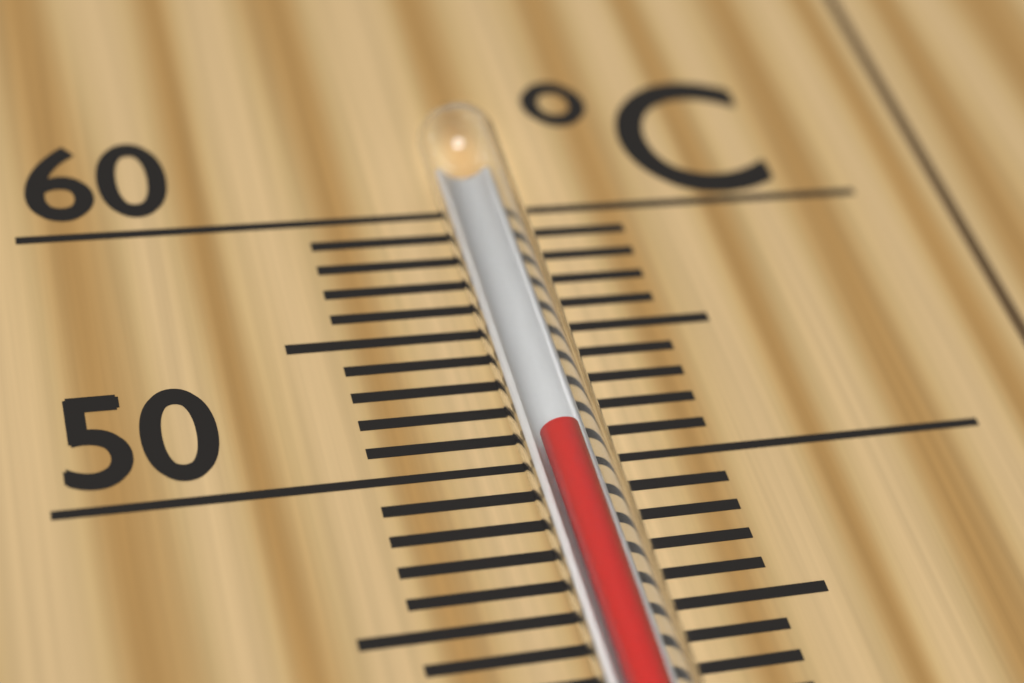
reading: 50 °C
